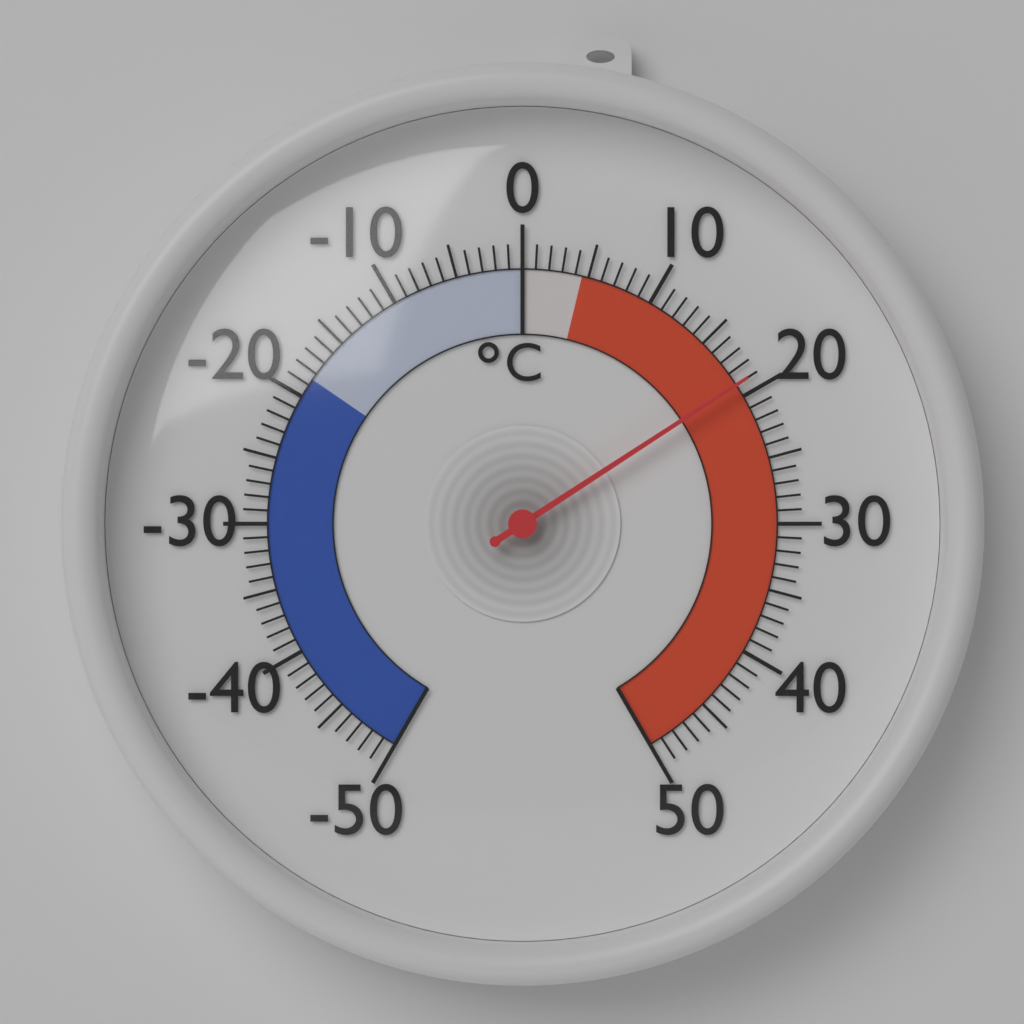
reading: 19 °C
